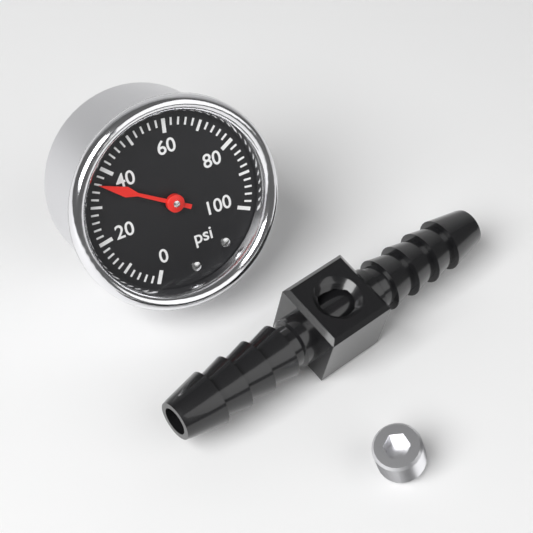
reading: 36 psi
